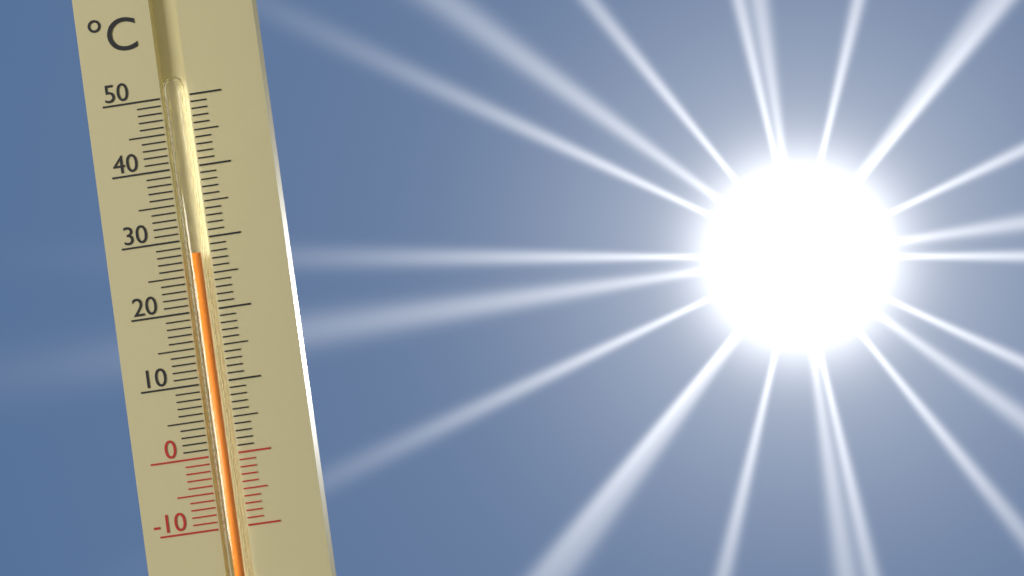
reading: 28 °C
